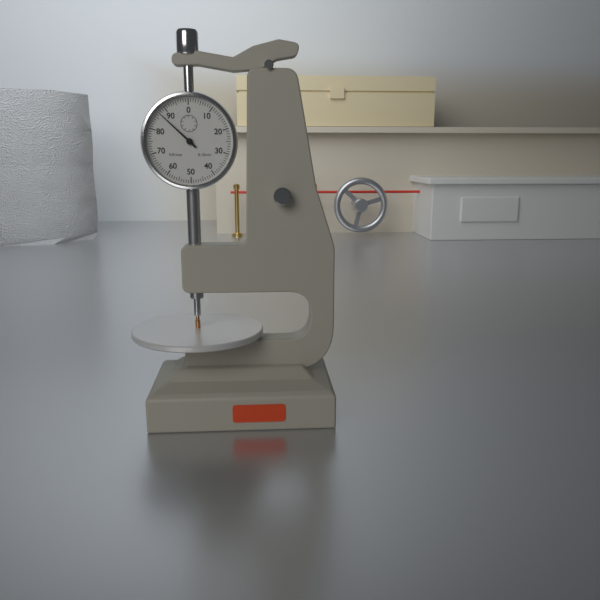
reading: 0.87 mm
